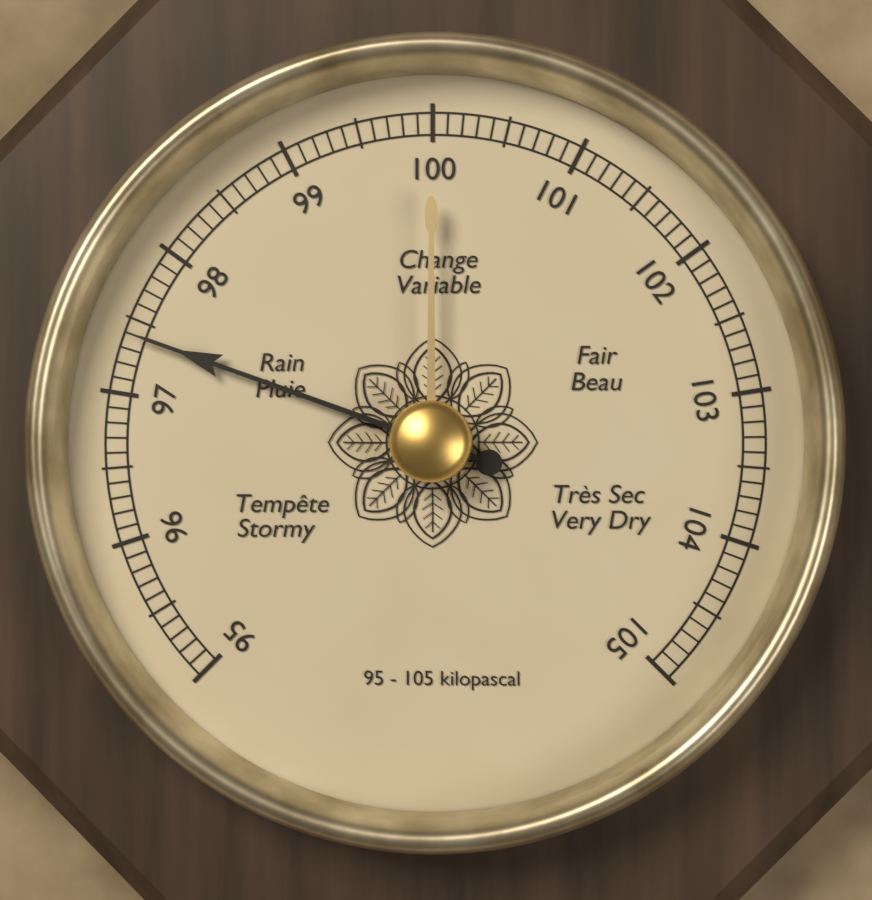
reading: 97.4 kPa
